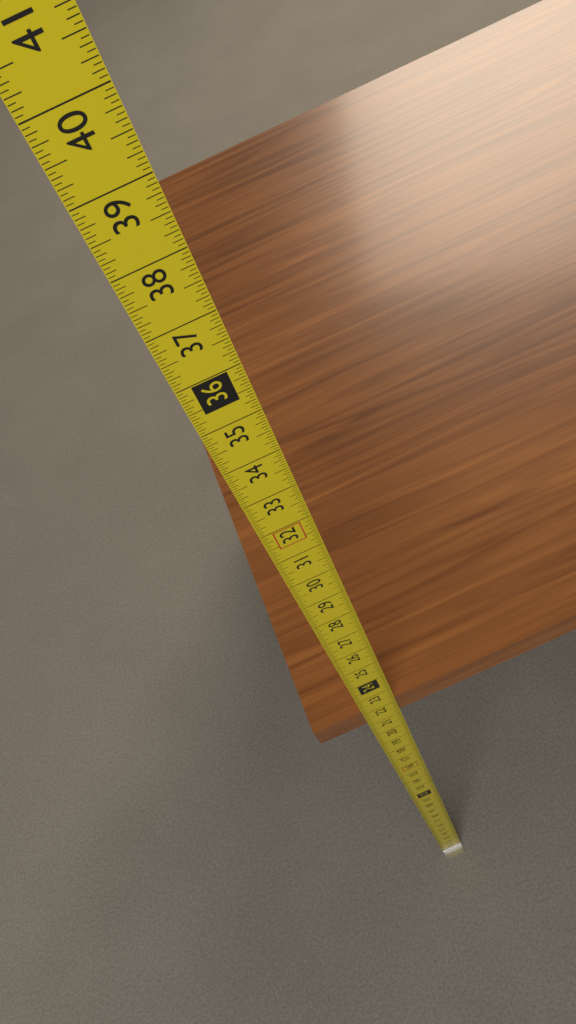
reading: 22.1875 in
